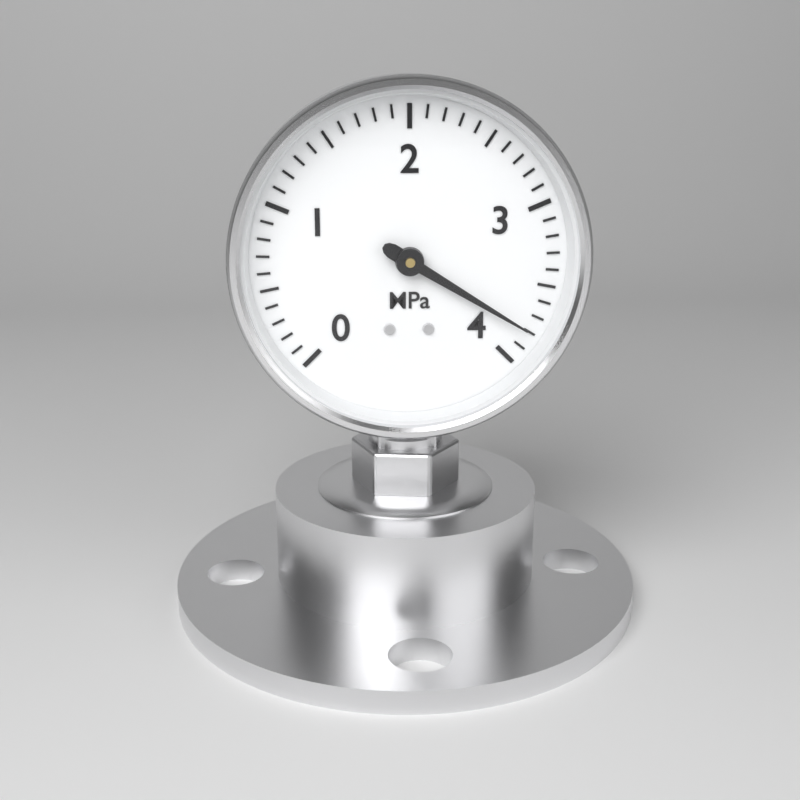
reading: 3.8 MPa
